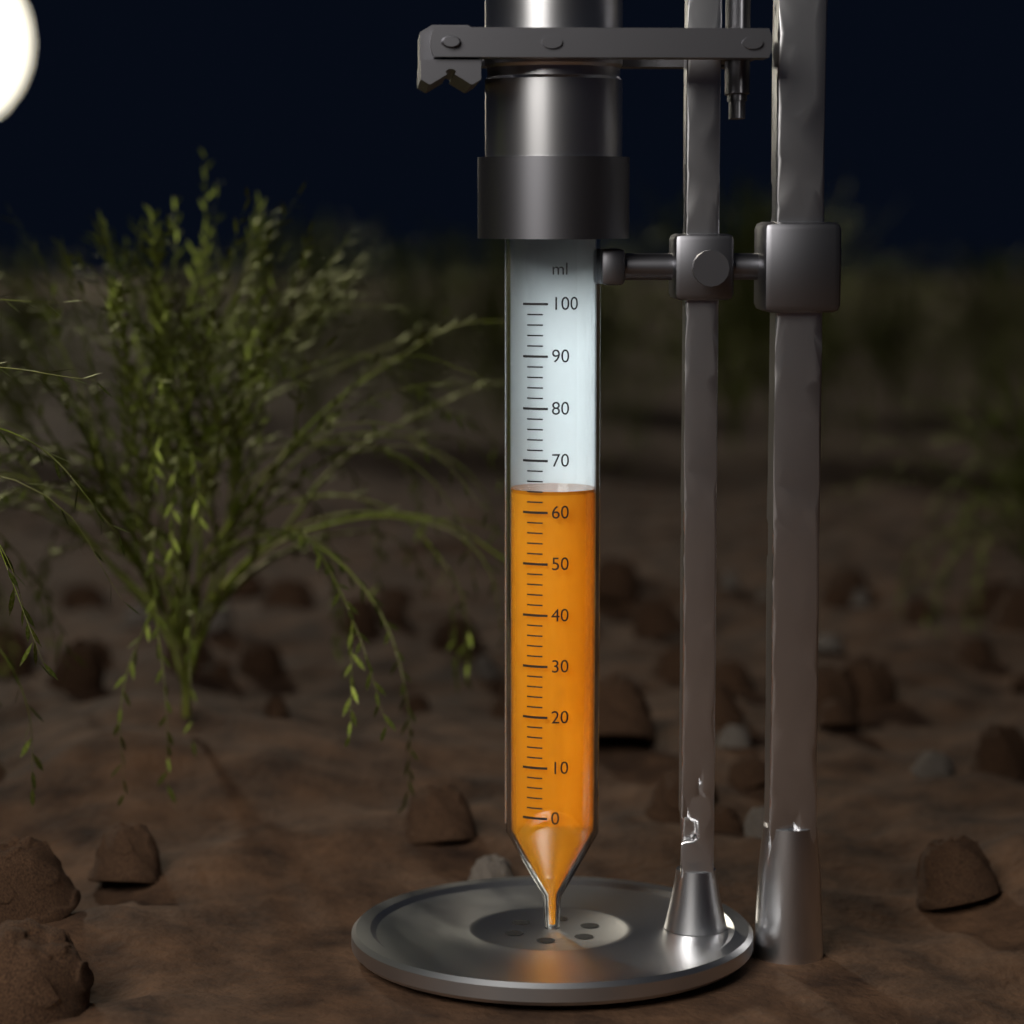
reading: 64 ml
